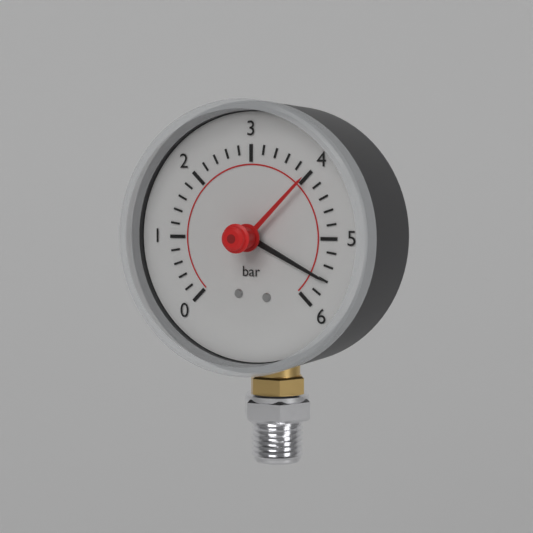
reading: 5.6 bar
